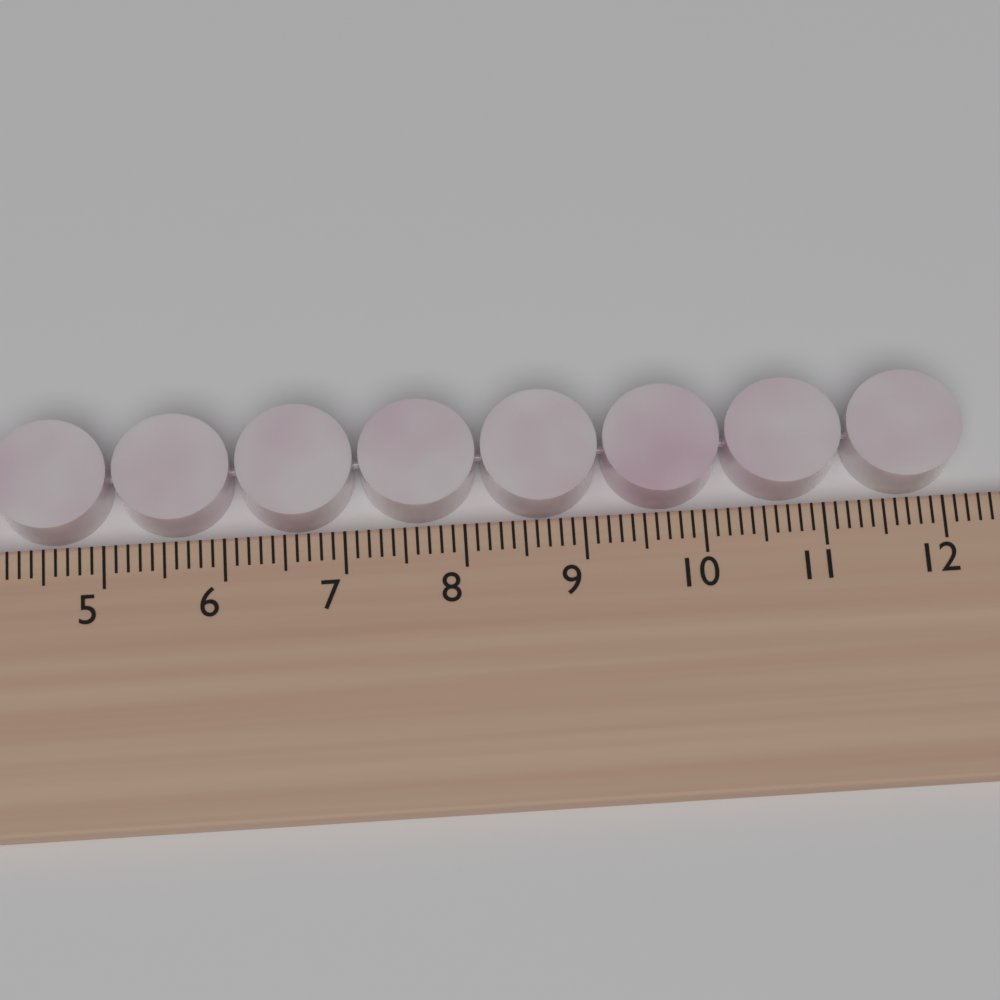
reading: 12.2 cm
